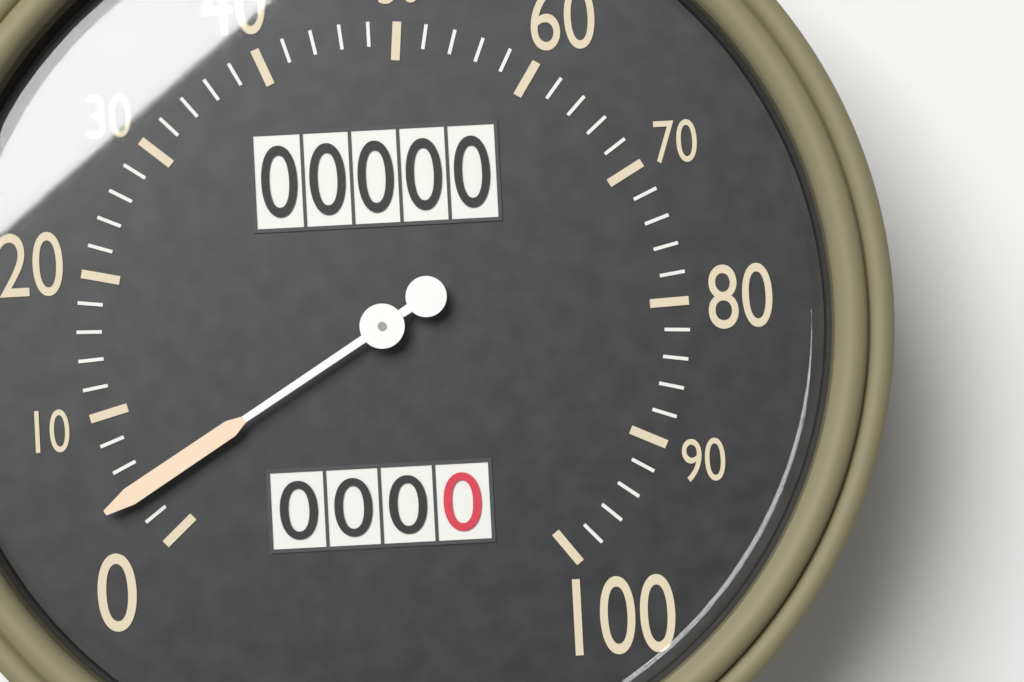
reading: 4 (no unit)
